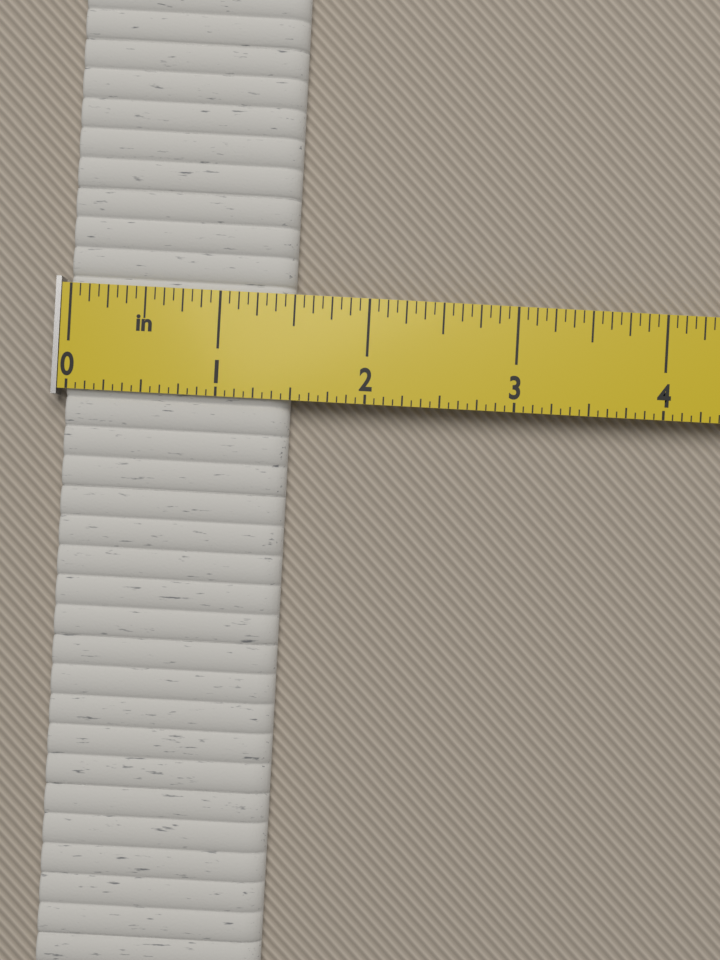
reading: 1.5000 in
